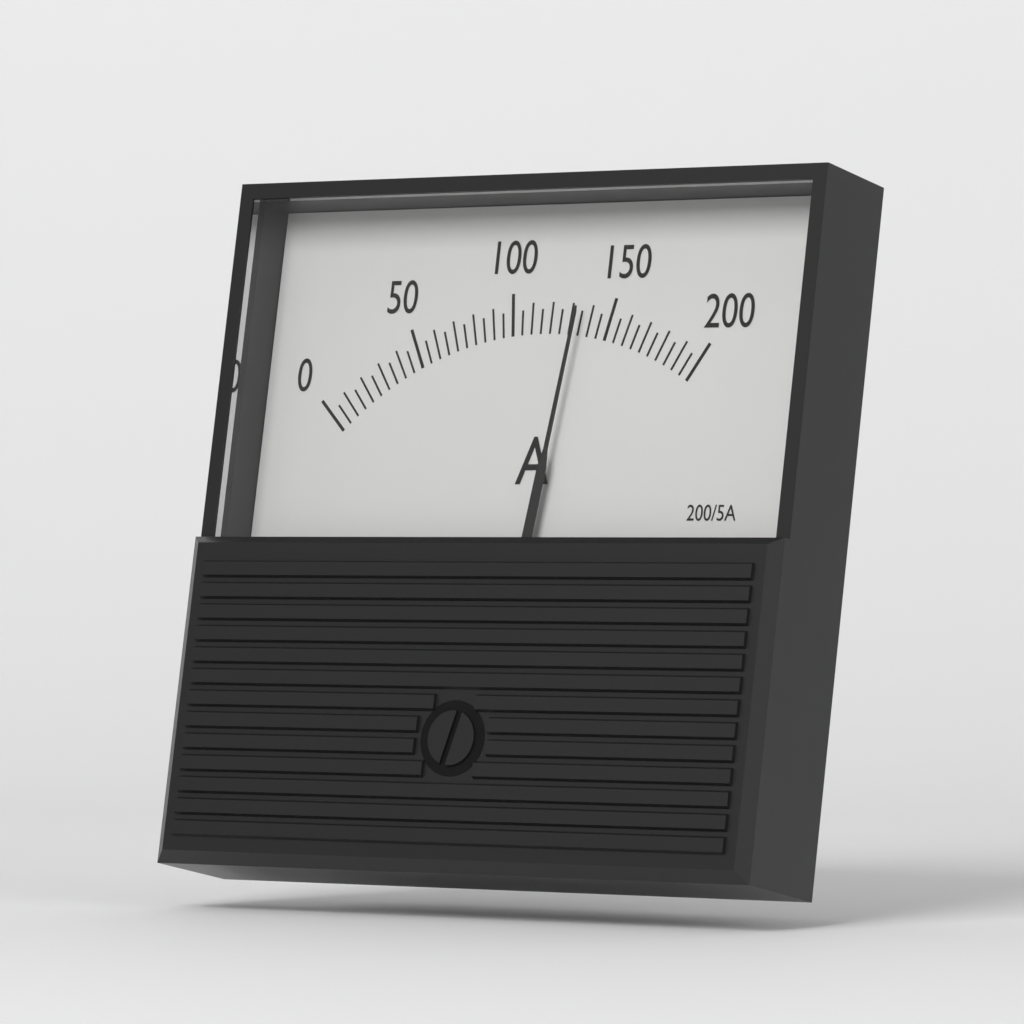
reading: 135 A
